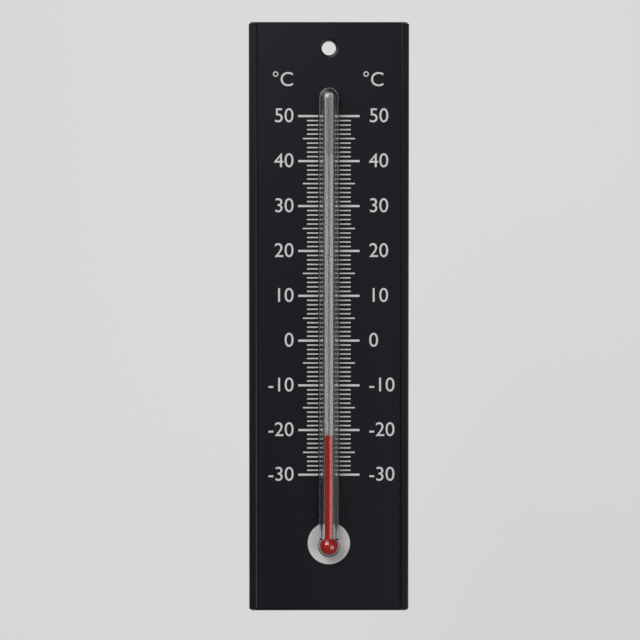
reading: -21 °C
